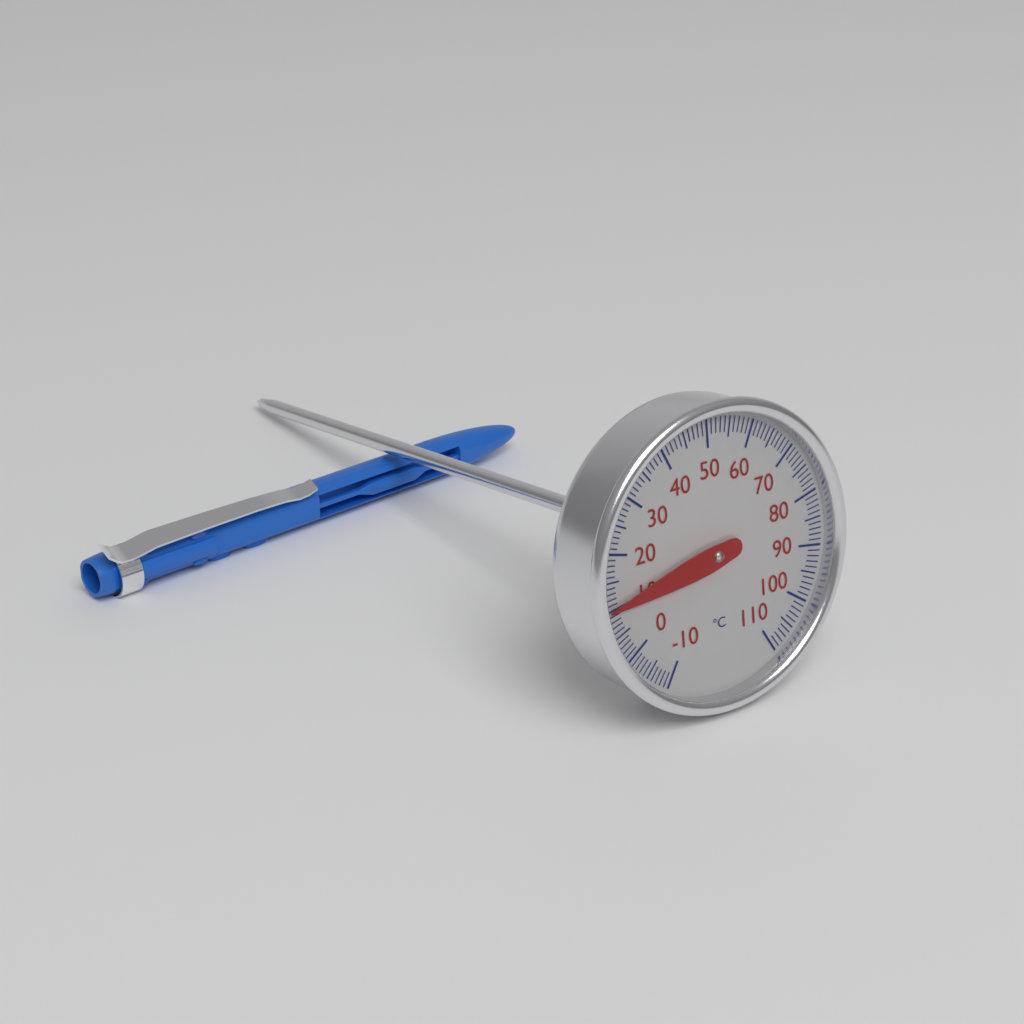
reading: 10 °C
